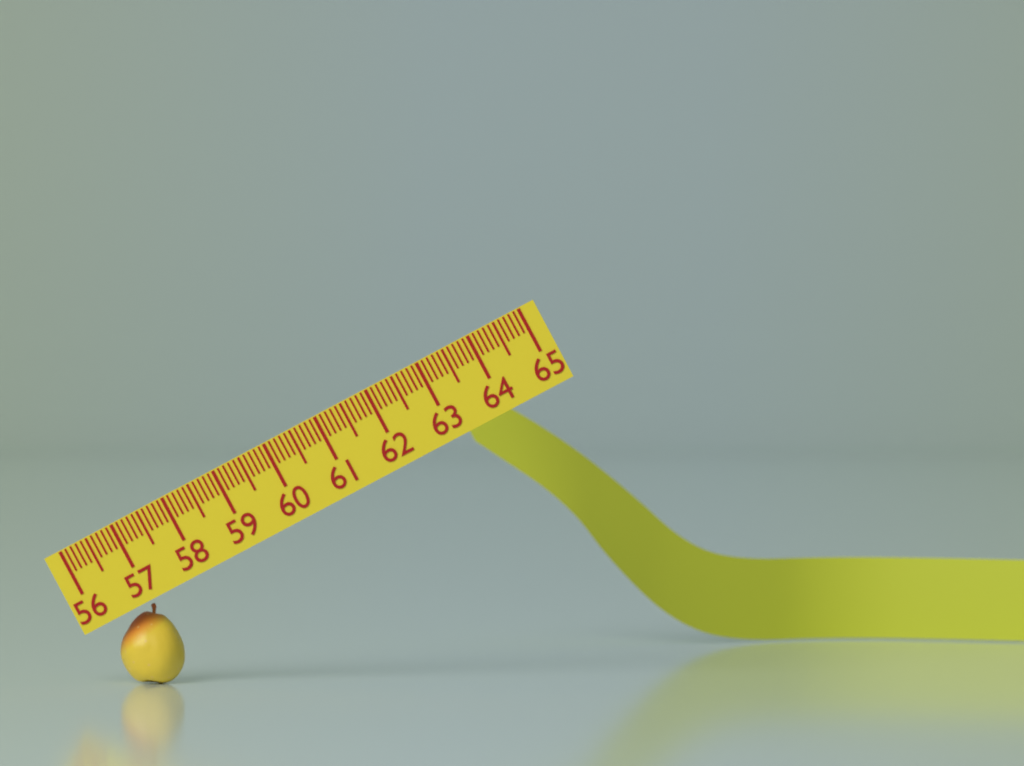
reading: 57.1 (no unit)
